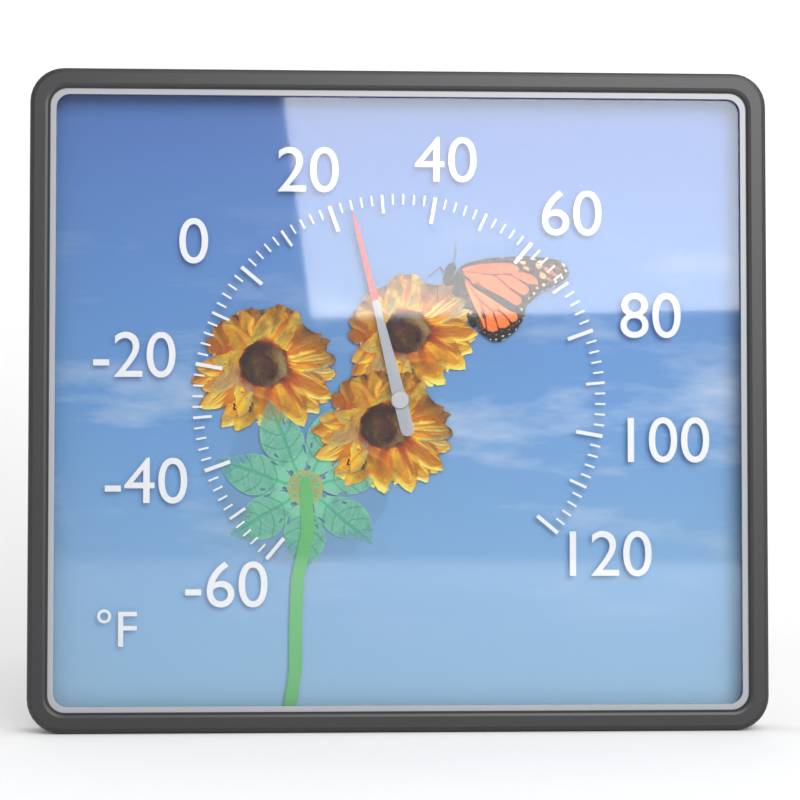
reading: 24 °F
